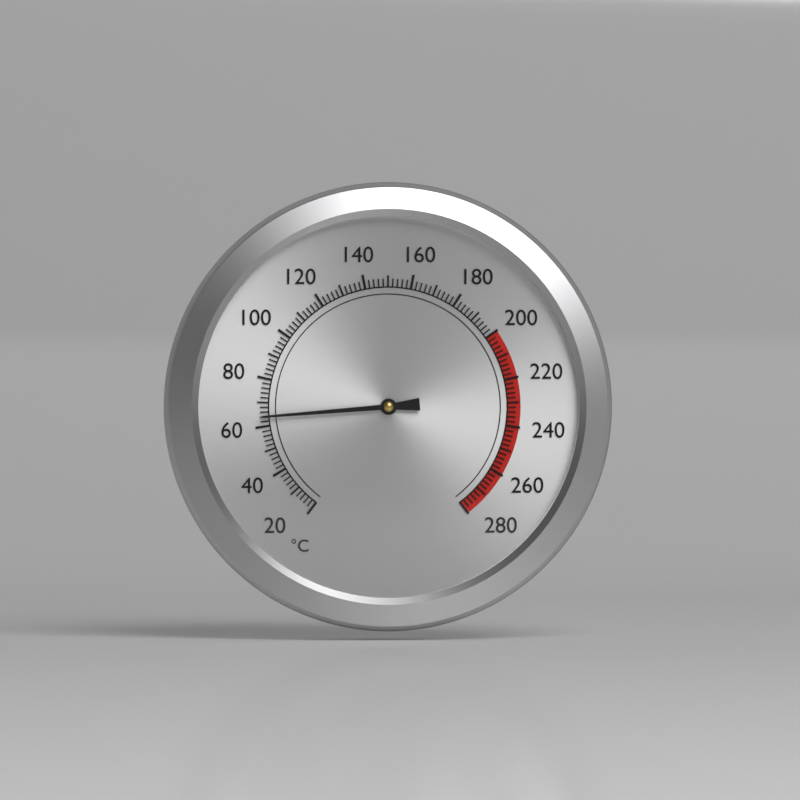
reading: 64 °C
